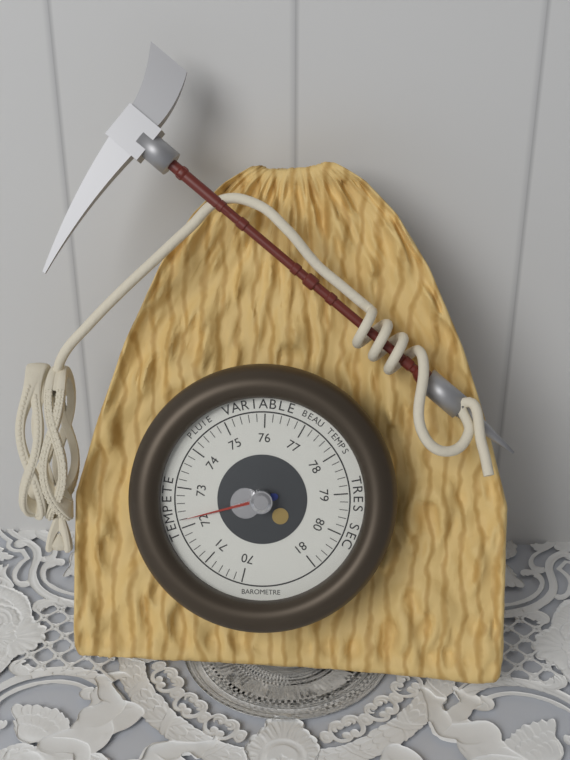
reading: 72.2 (no unit)
